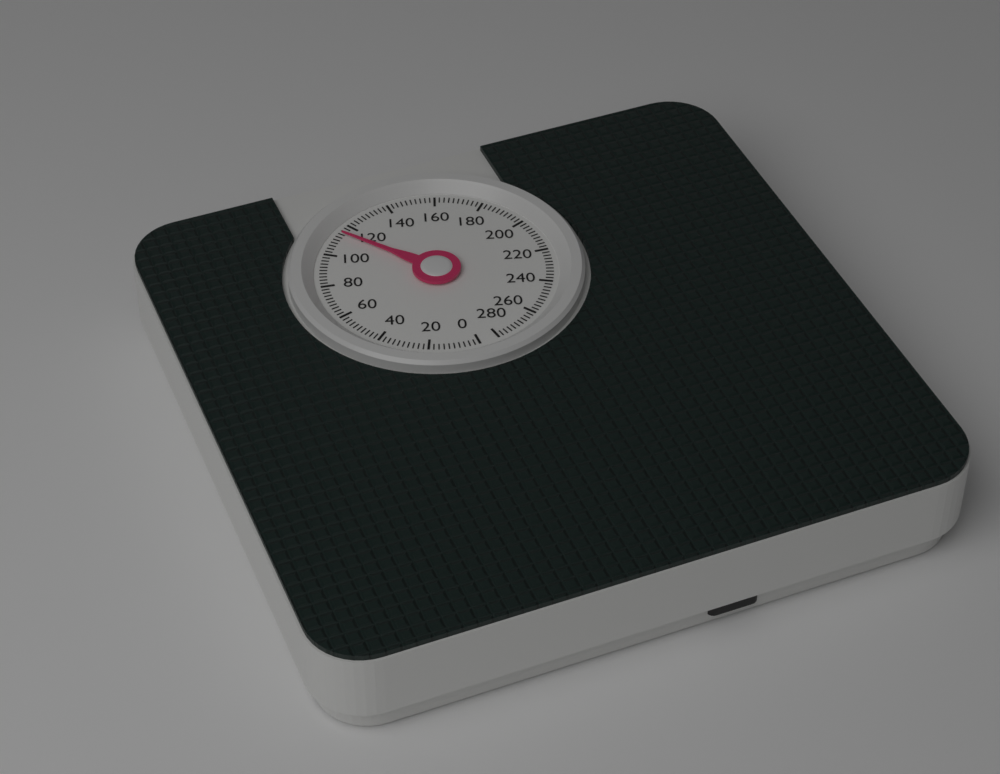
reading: 114 (no unit)
